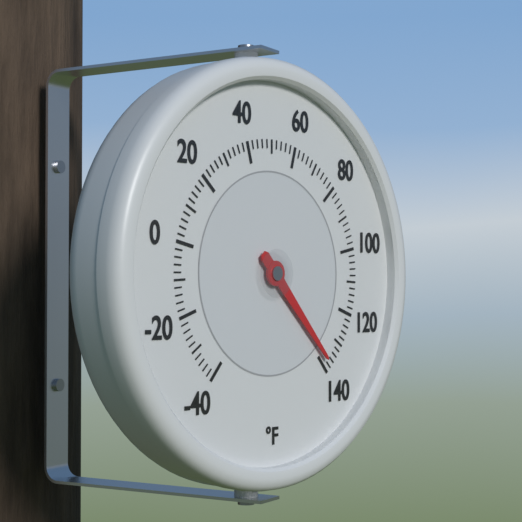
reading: 138 °F
